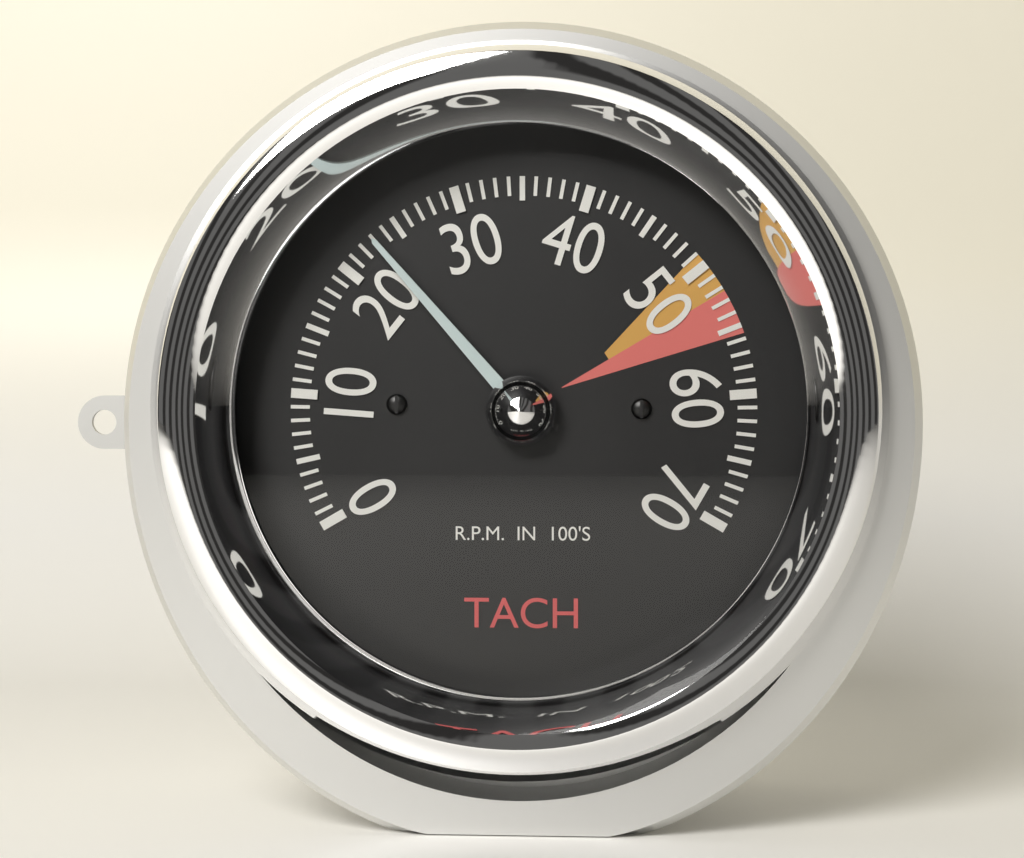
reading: 23 RPM x100
